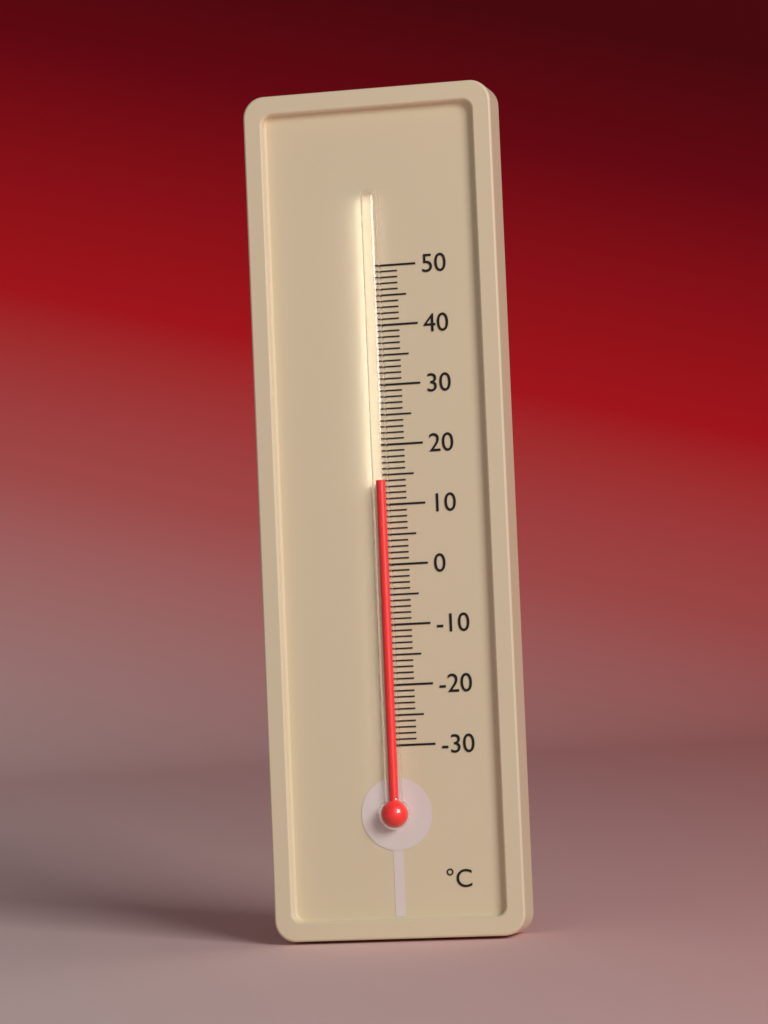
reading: 14 °C
